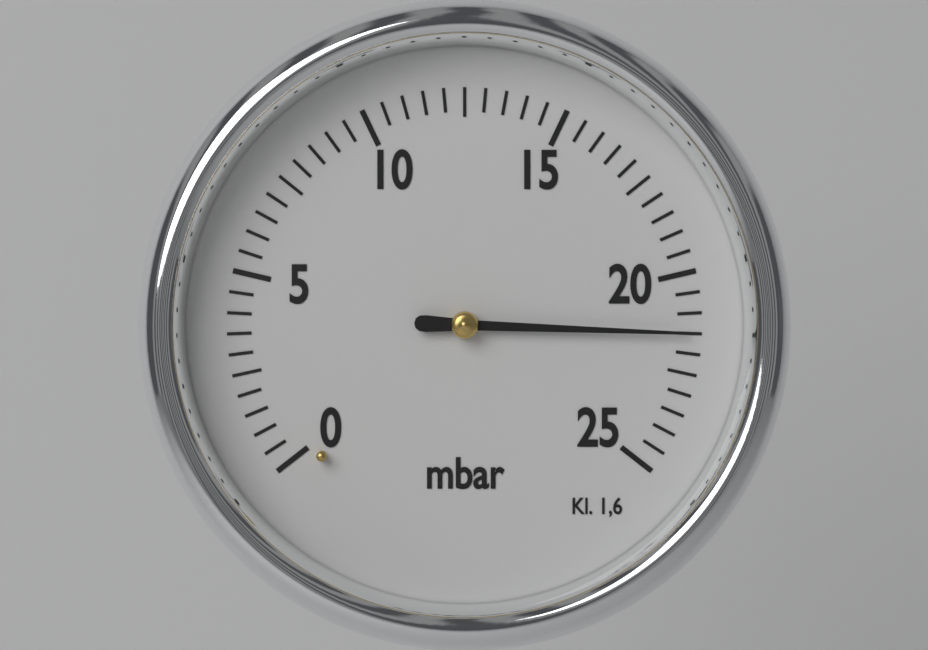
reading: 21.5 mbar
